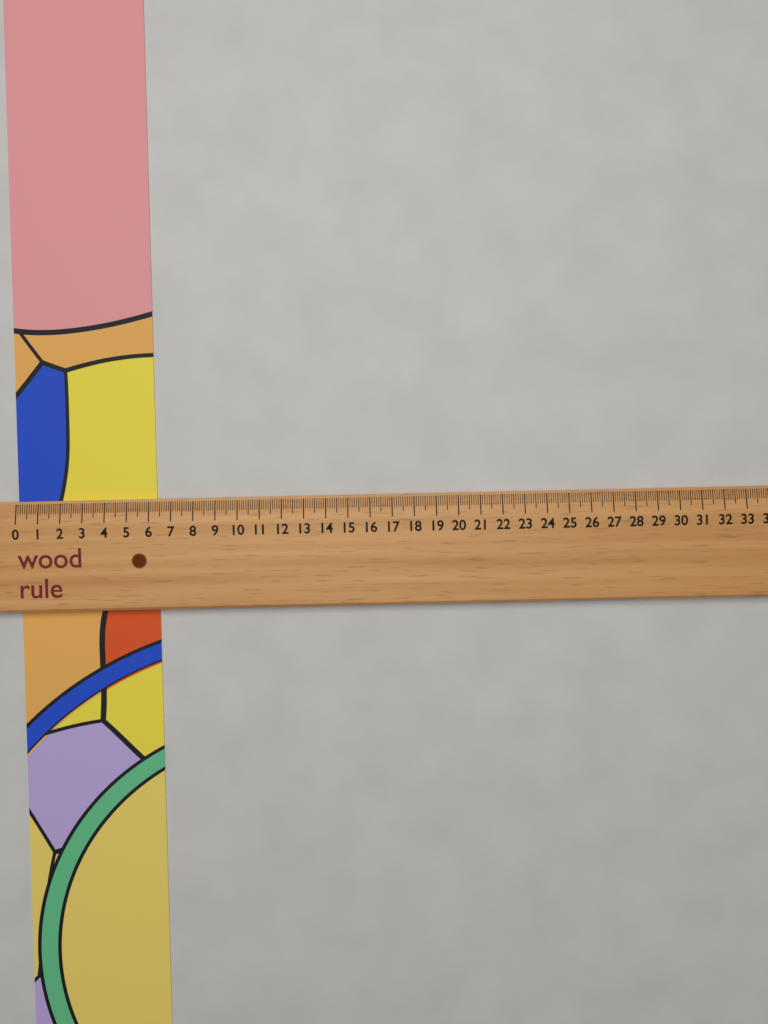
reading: 6.3 (no unit)
